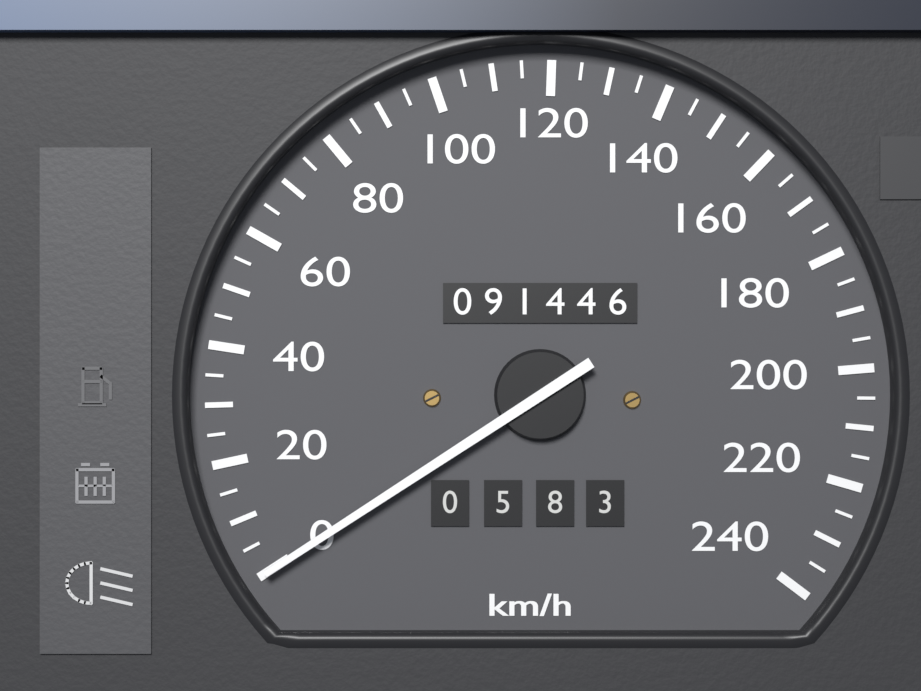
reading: 0 km/h
